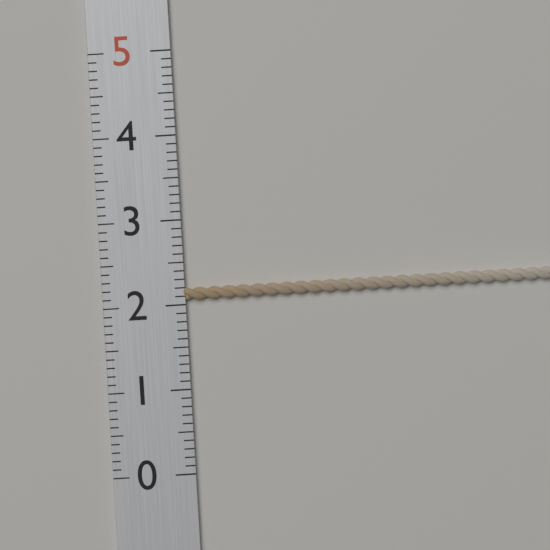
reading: 2.2 (no unit)
